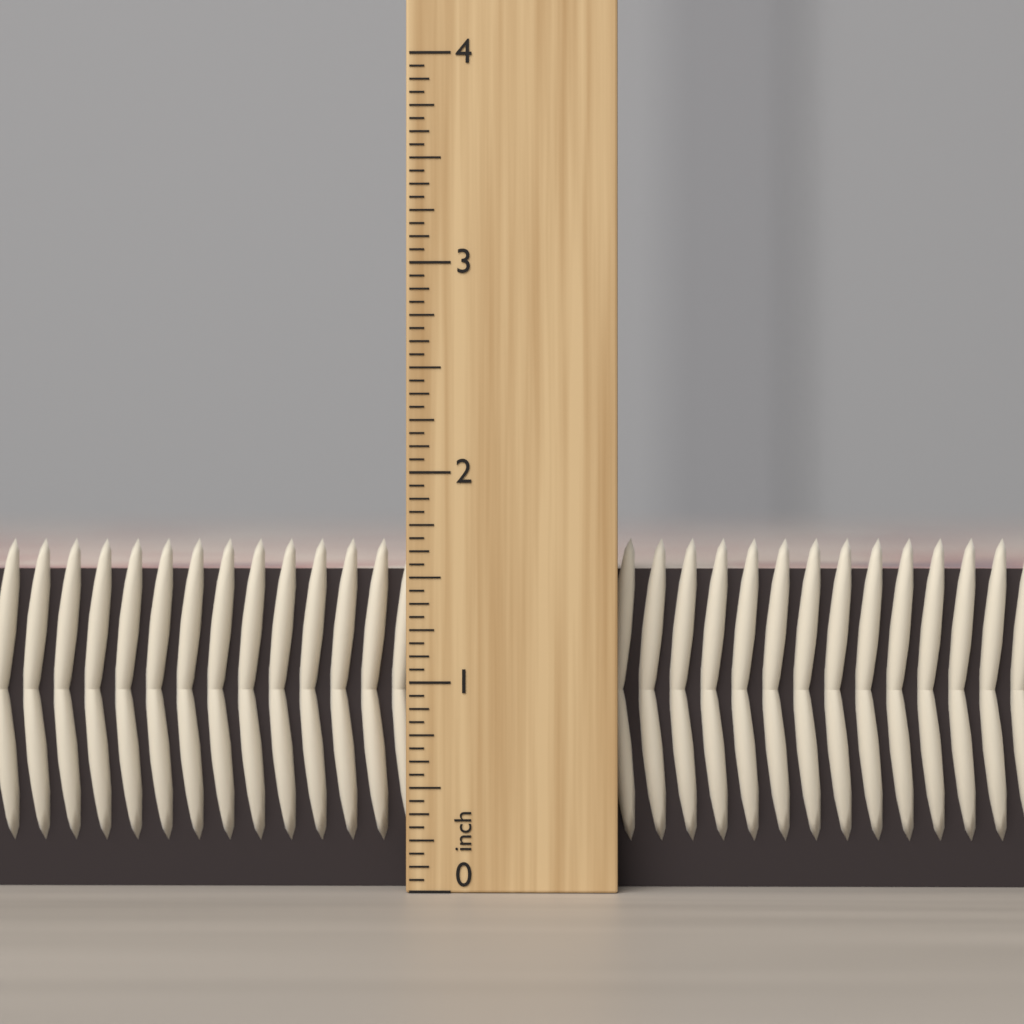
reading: 1.6875 inch
